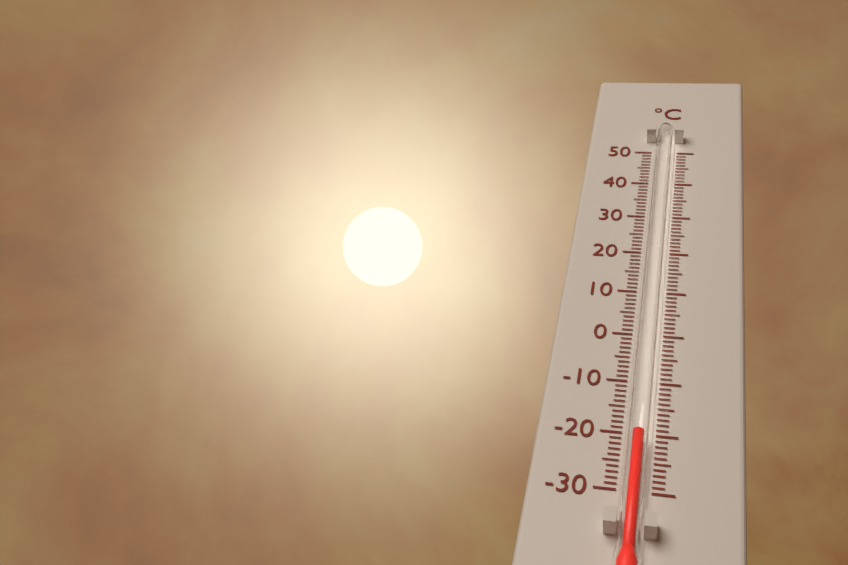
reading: -21 °C
